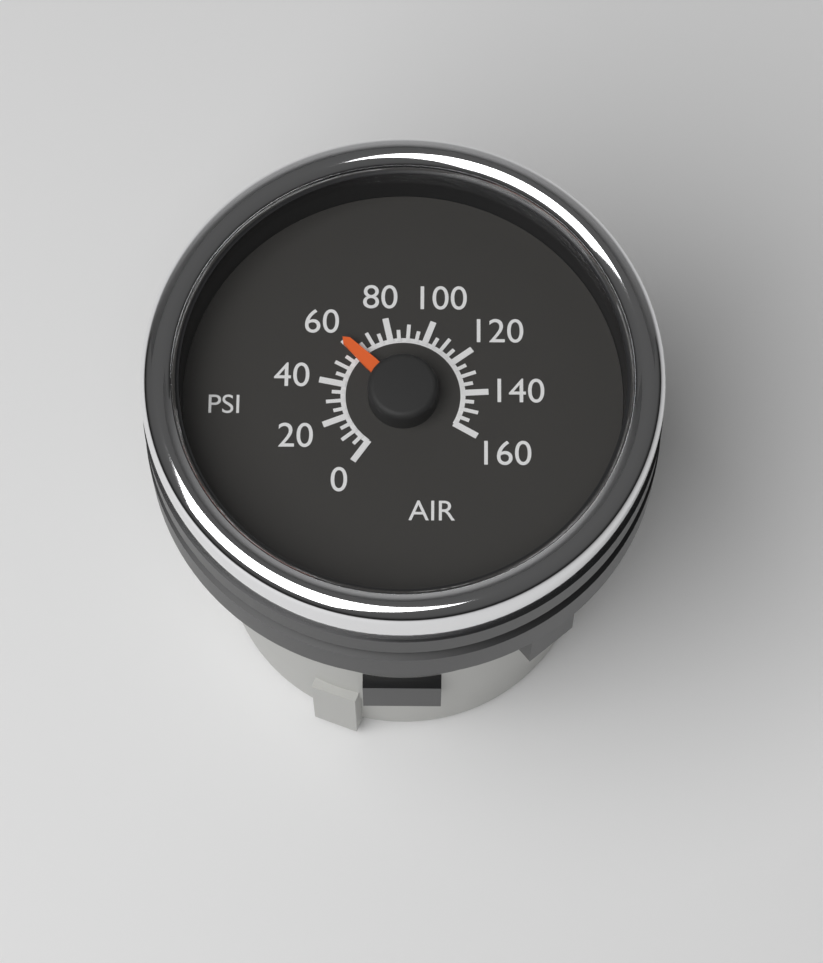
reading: 60 psi
